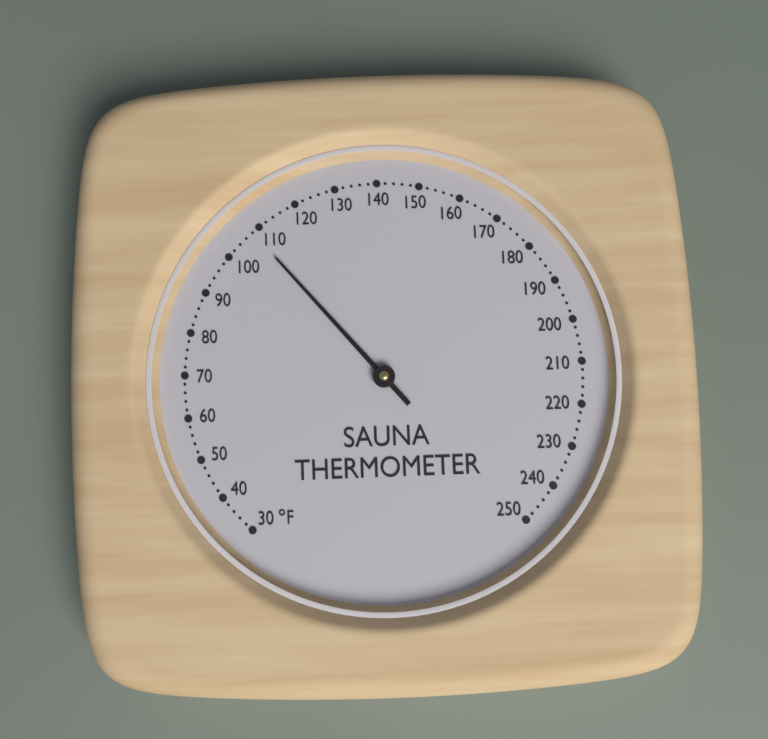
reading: 108 °F
